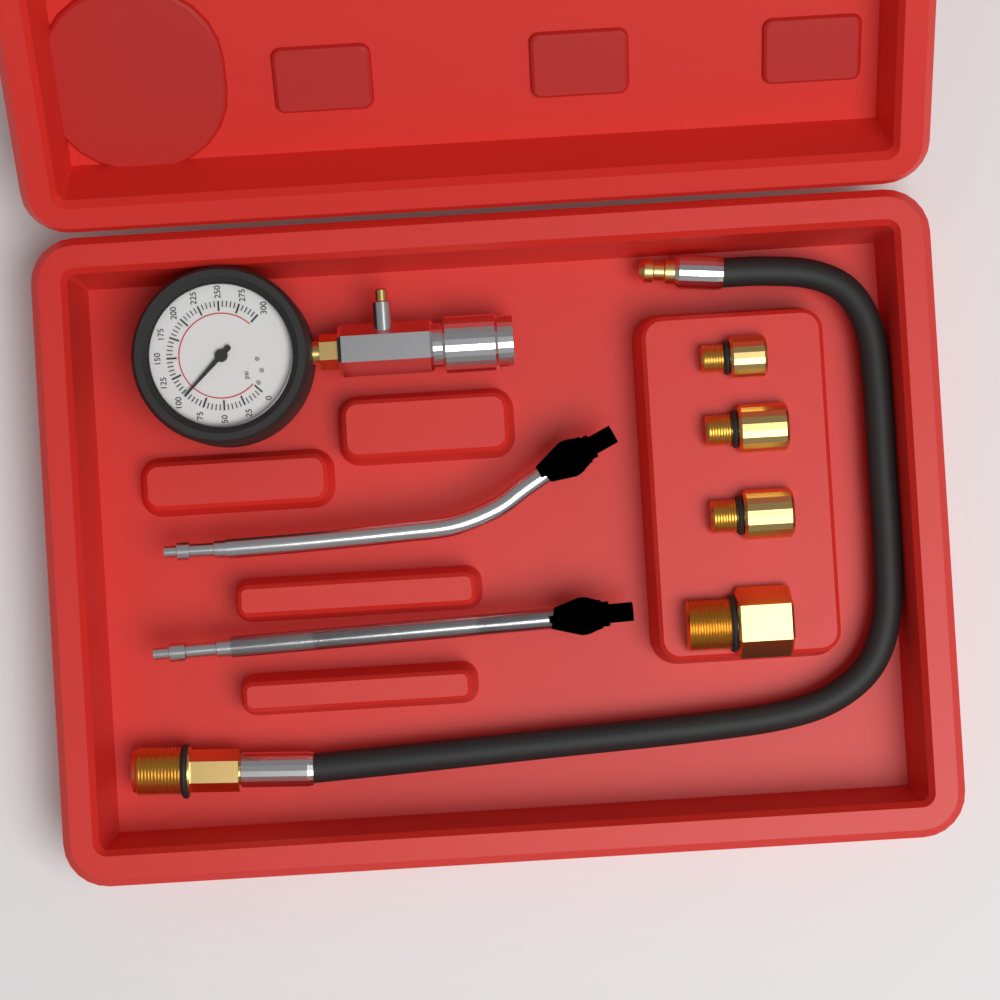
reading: 100 psi
